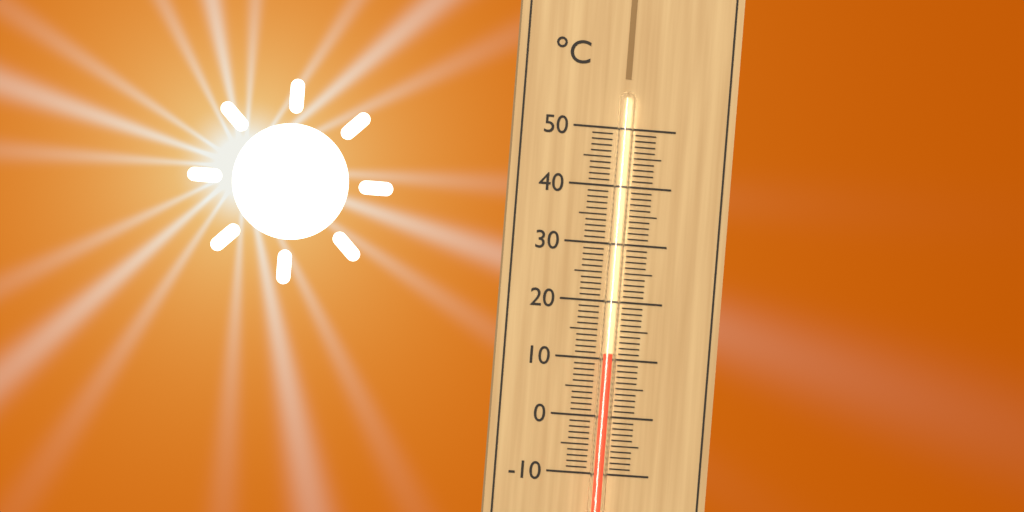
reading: 11 °C
